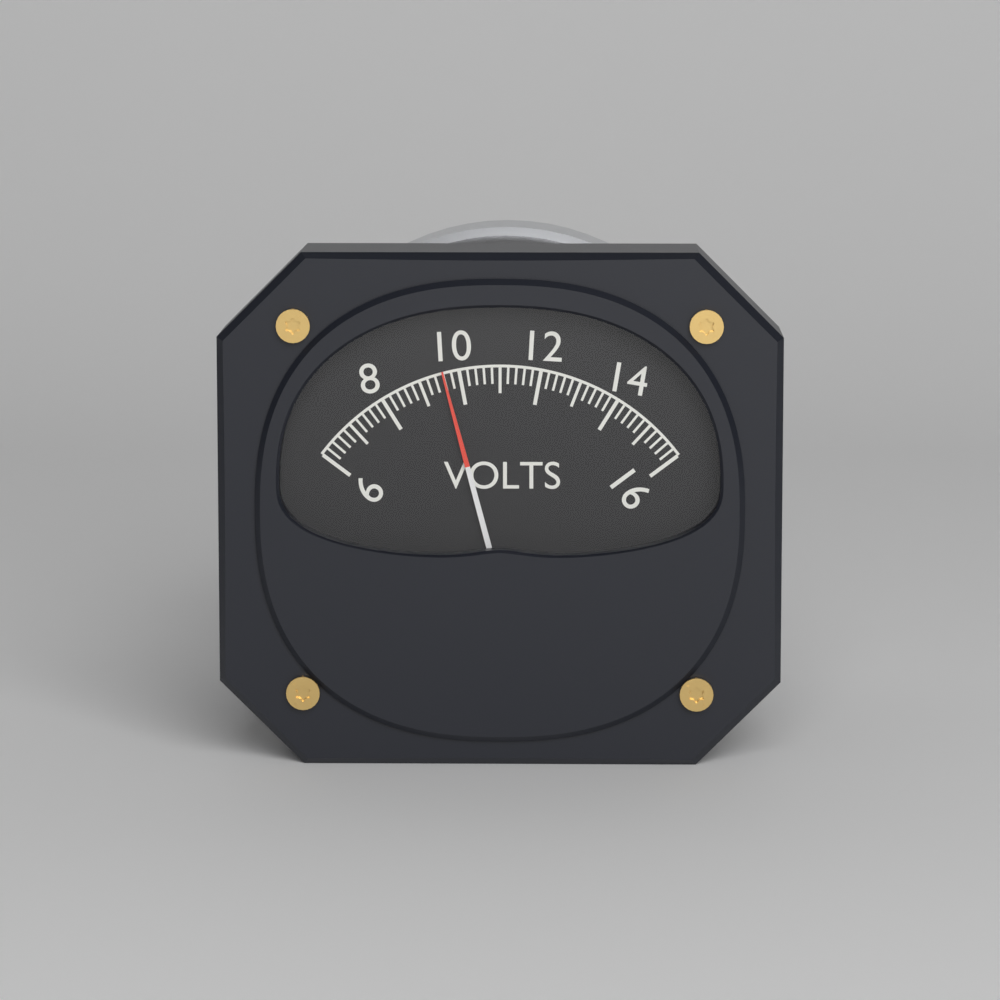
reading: 9.6 V
